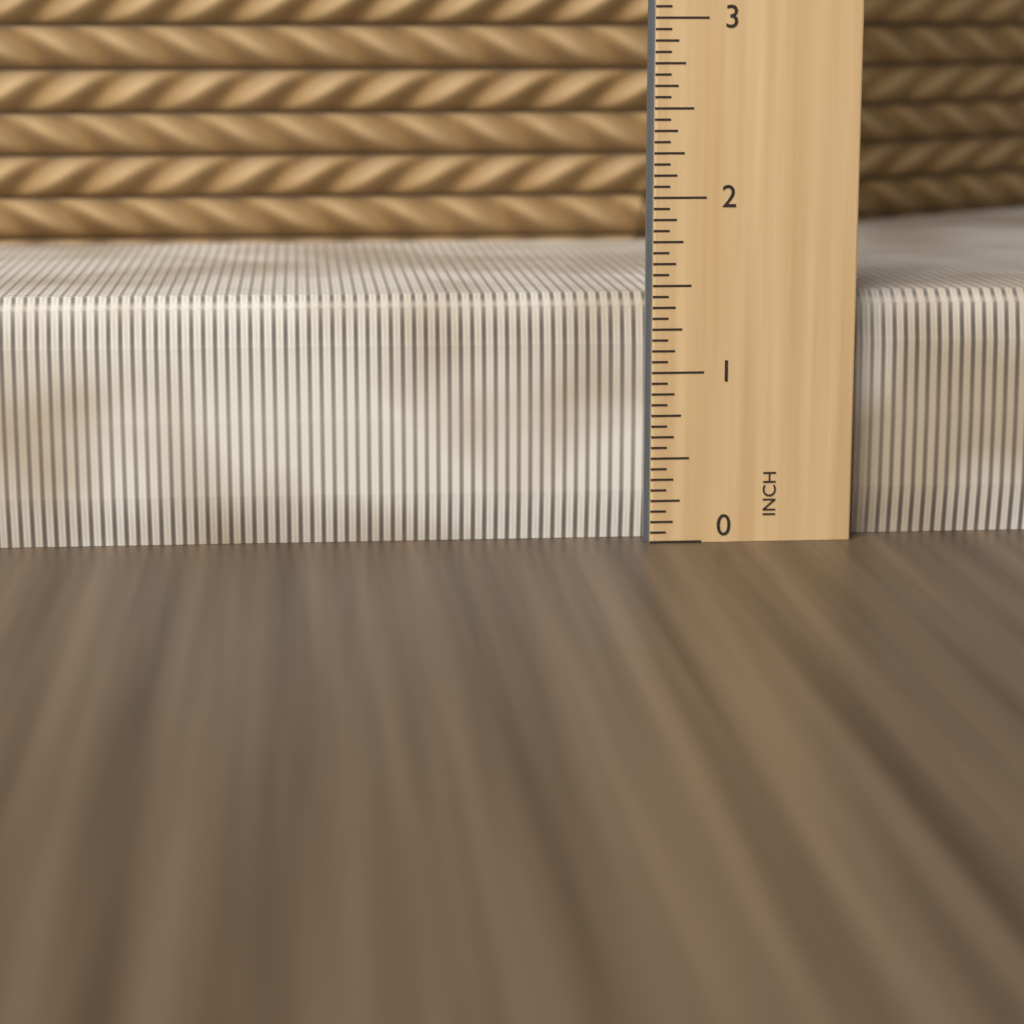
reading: 1.4375 in
